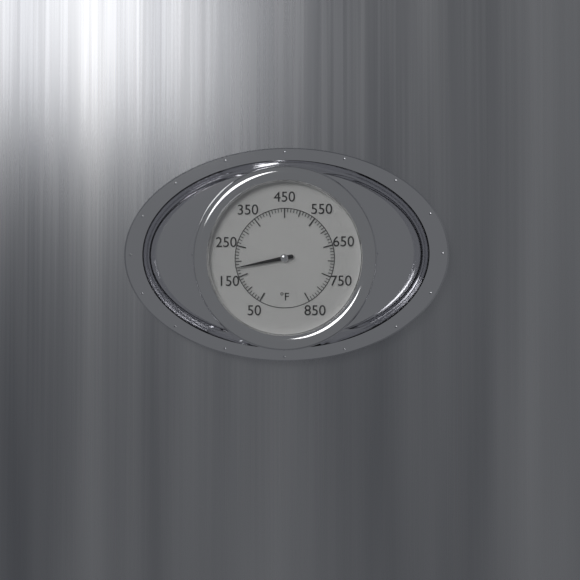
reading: 180 °F
